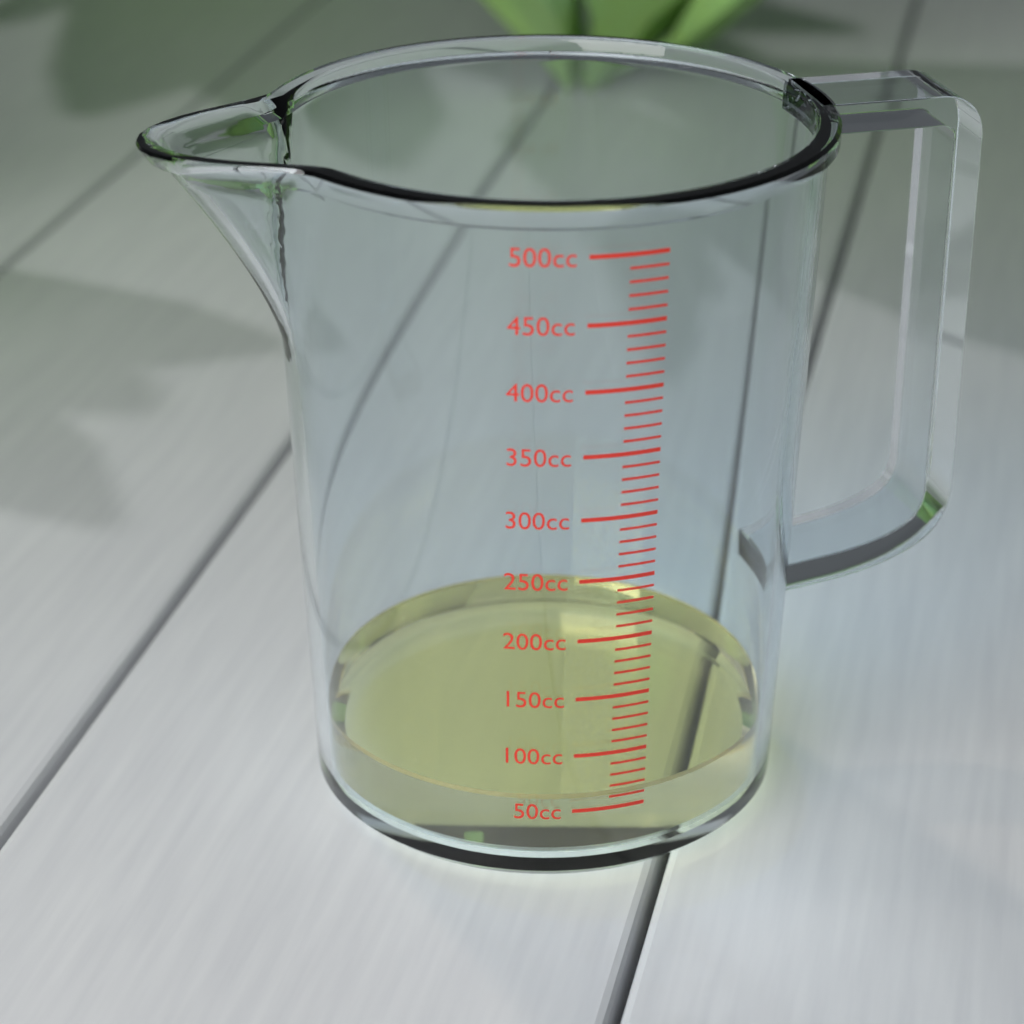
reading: 60 cc
